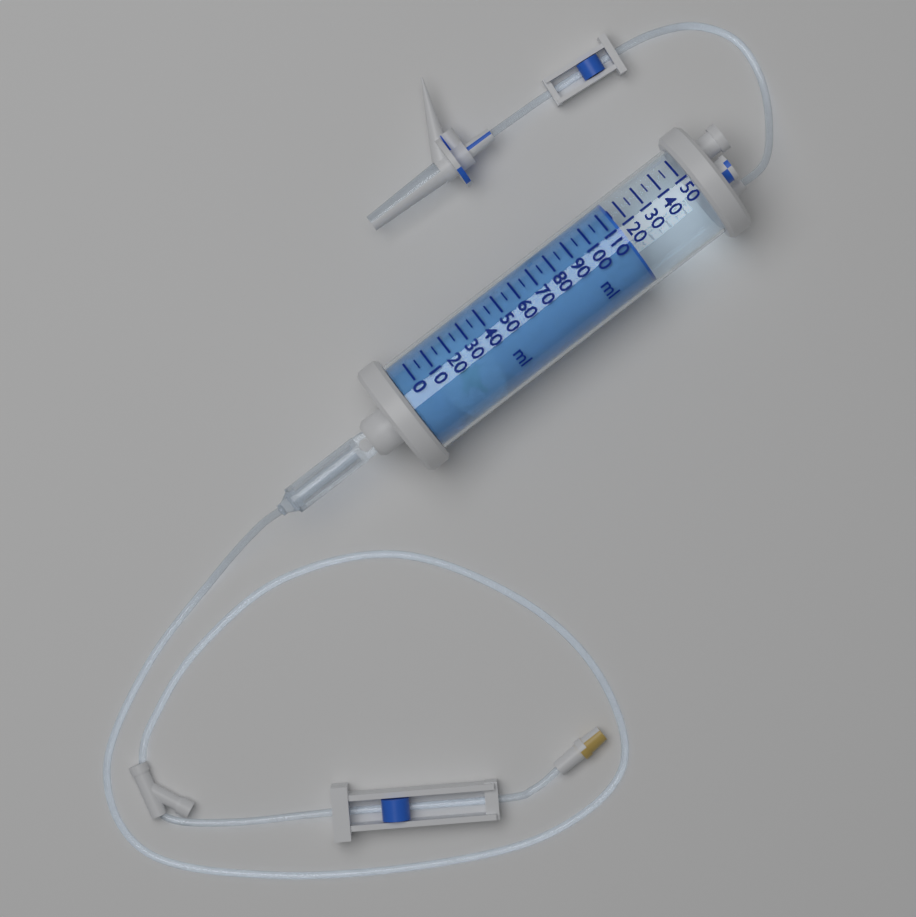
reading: 115 ml
